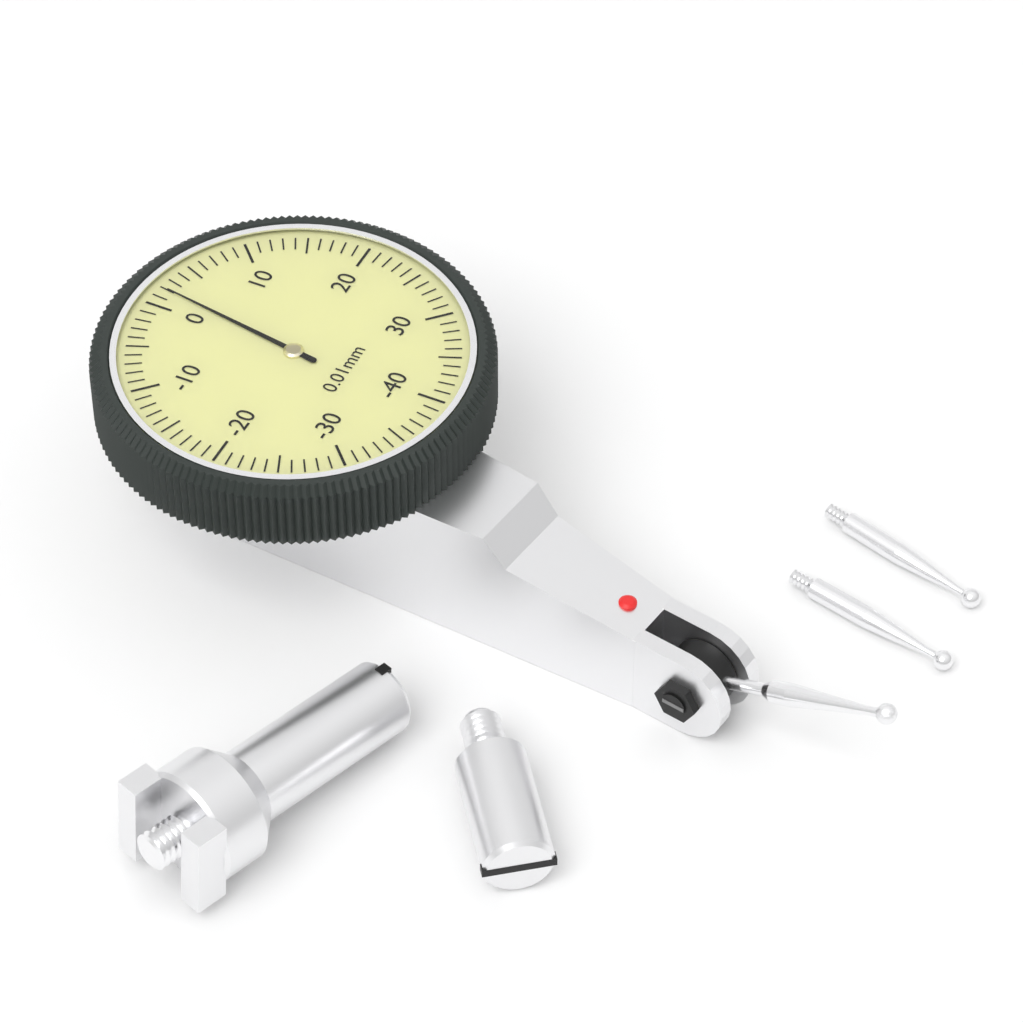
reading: 2 0.01mm
